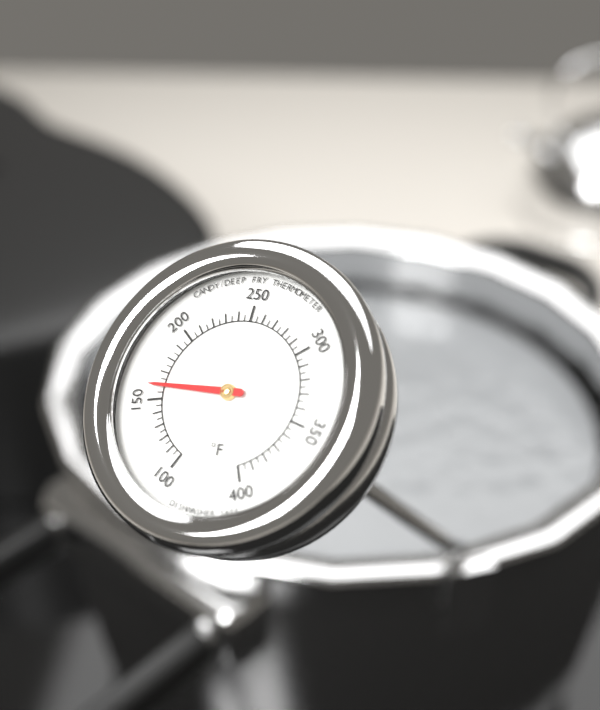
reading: 160 °F
